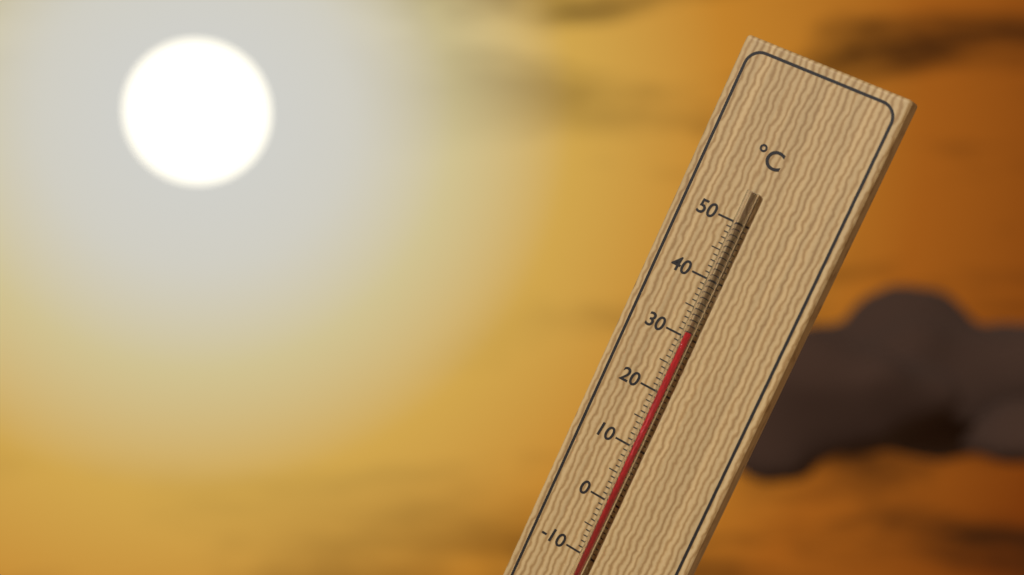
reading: 31 °C
